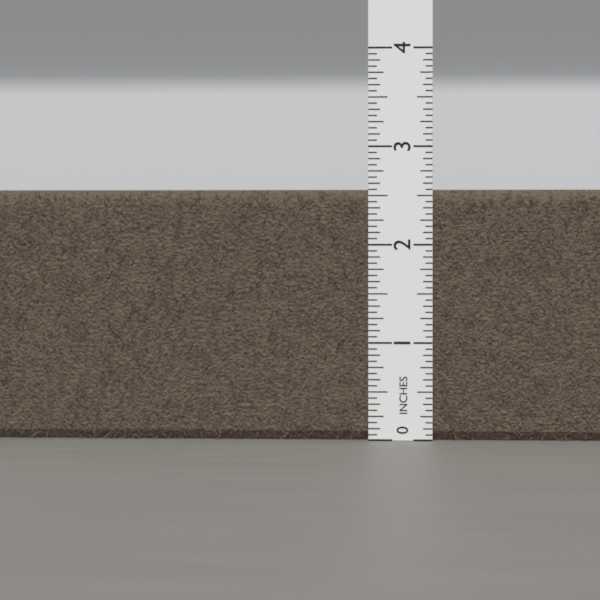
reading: 2.5625 in
